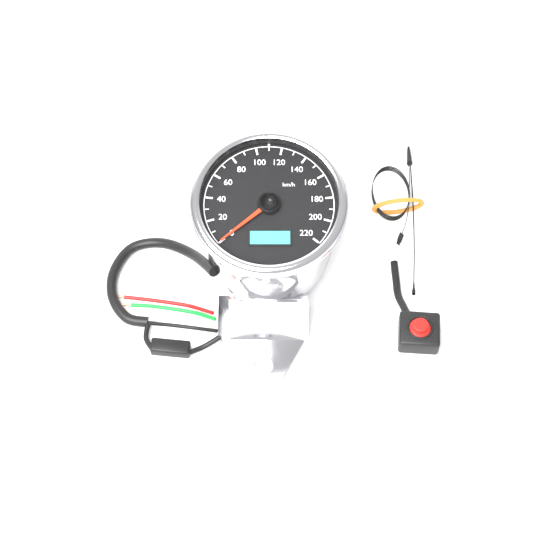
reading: 0 km/h
